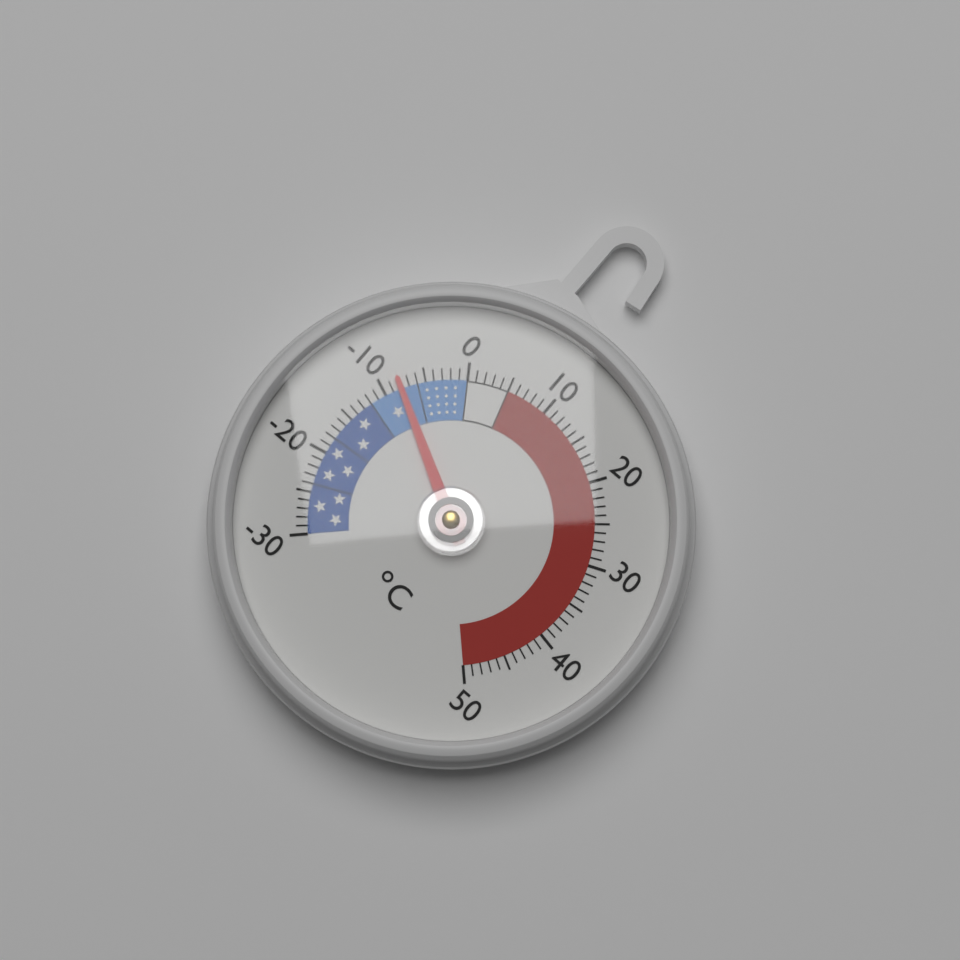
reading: -8 °C
